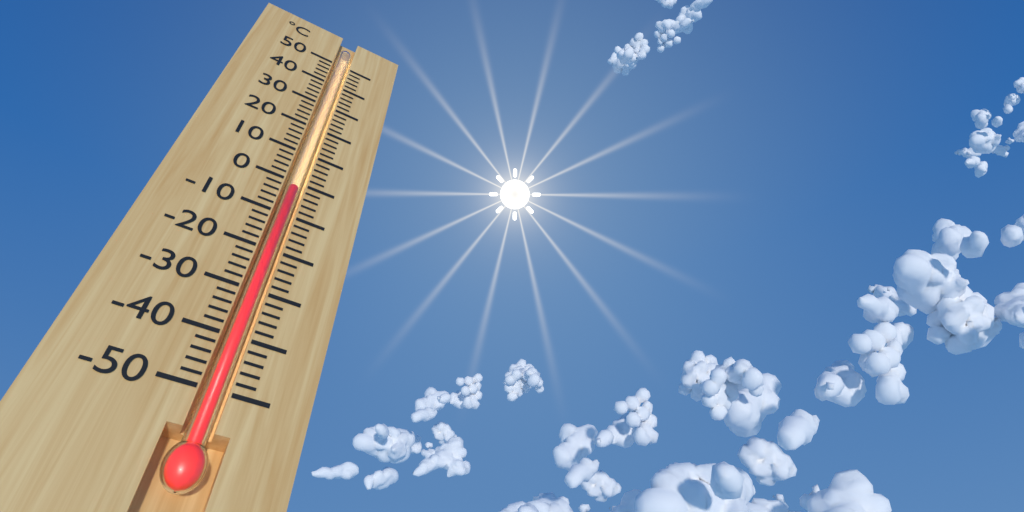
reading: -2 °C
